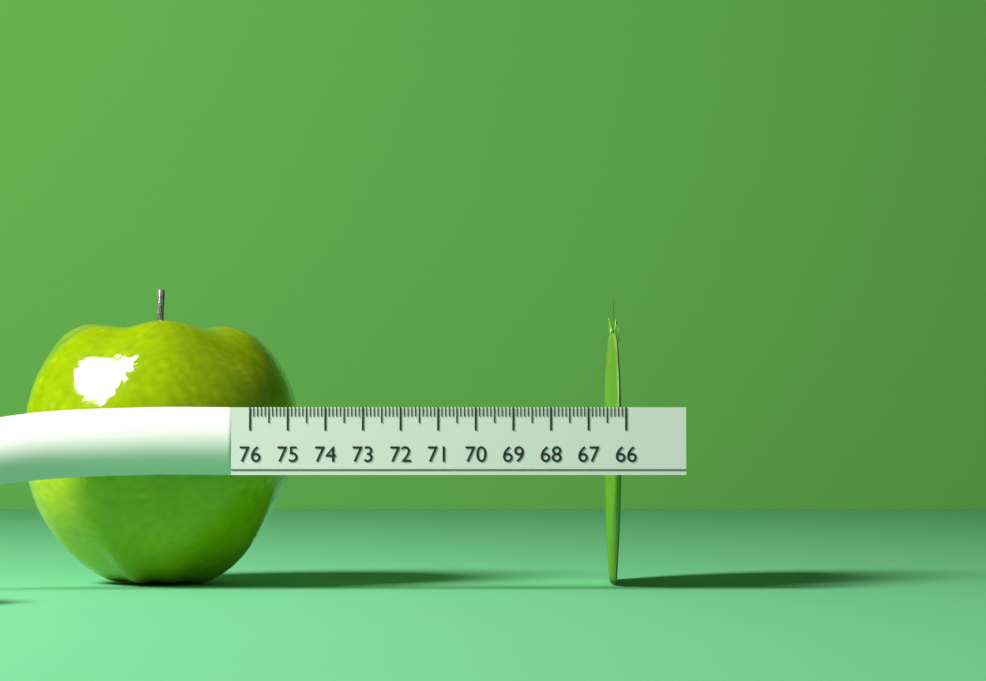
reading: 66.3 (no unit)
